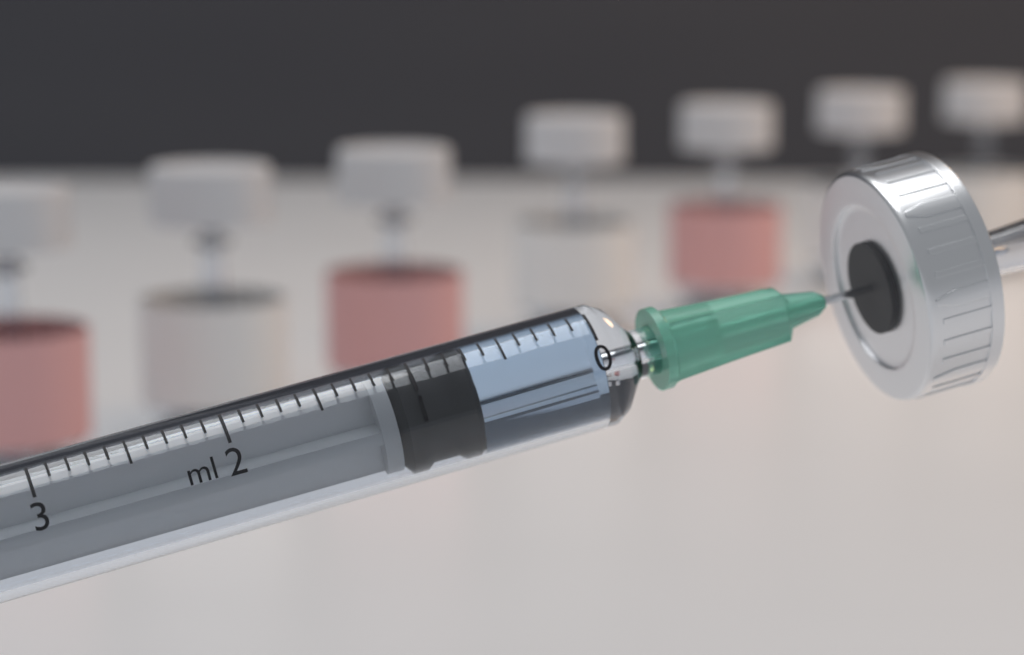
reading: 0.7 ml
